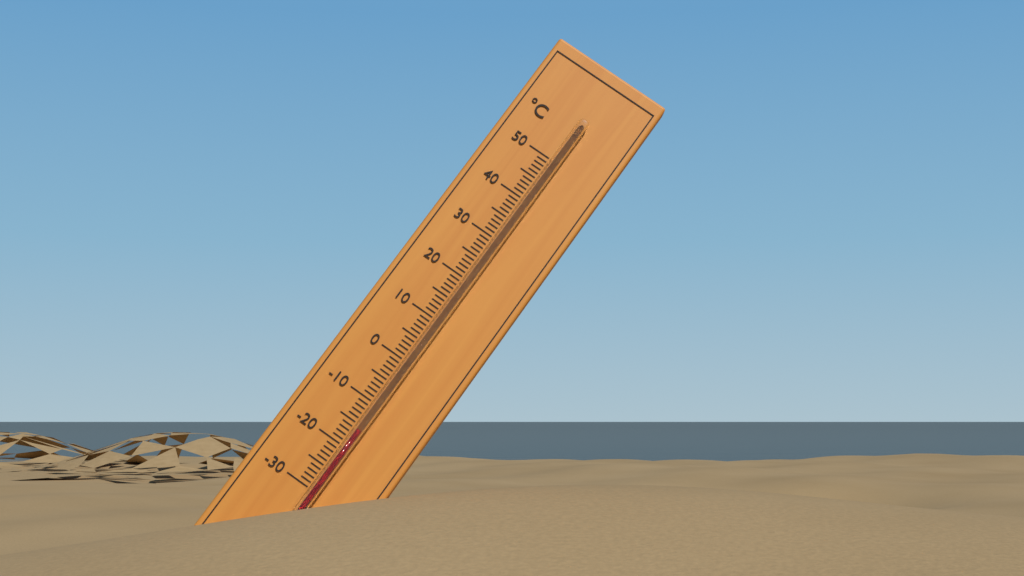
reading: -16 °C
